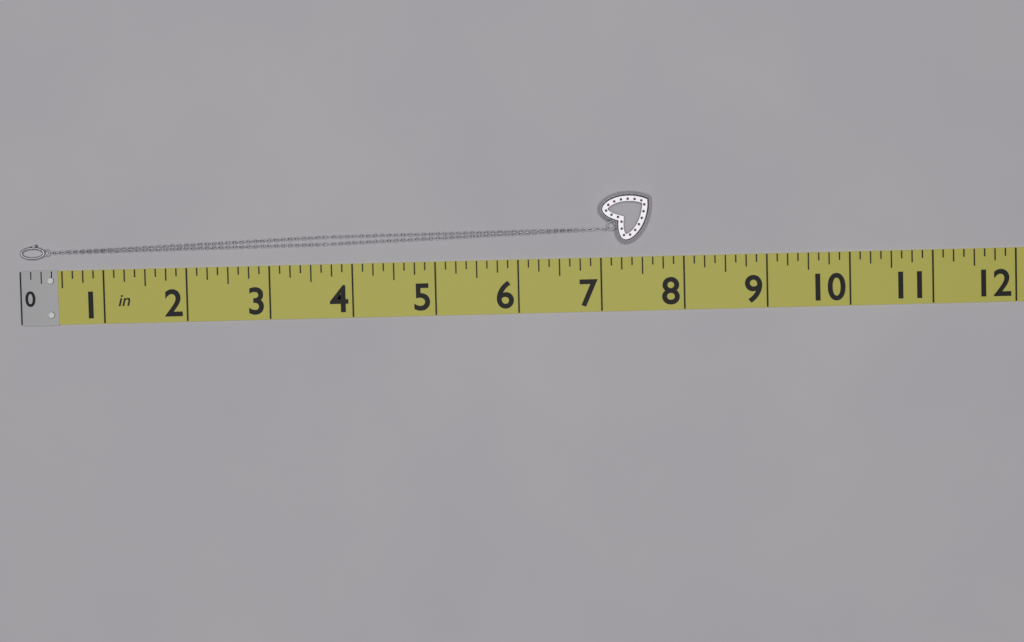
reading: 7.625 in
